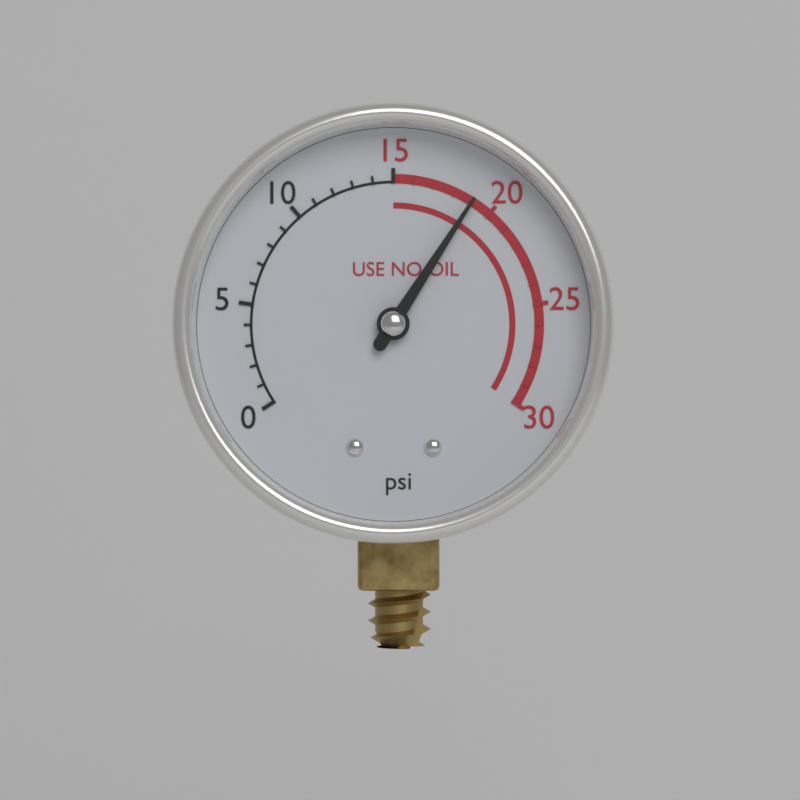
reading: 19 psi
